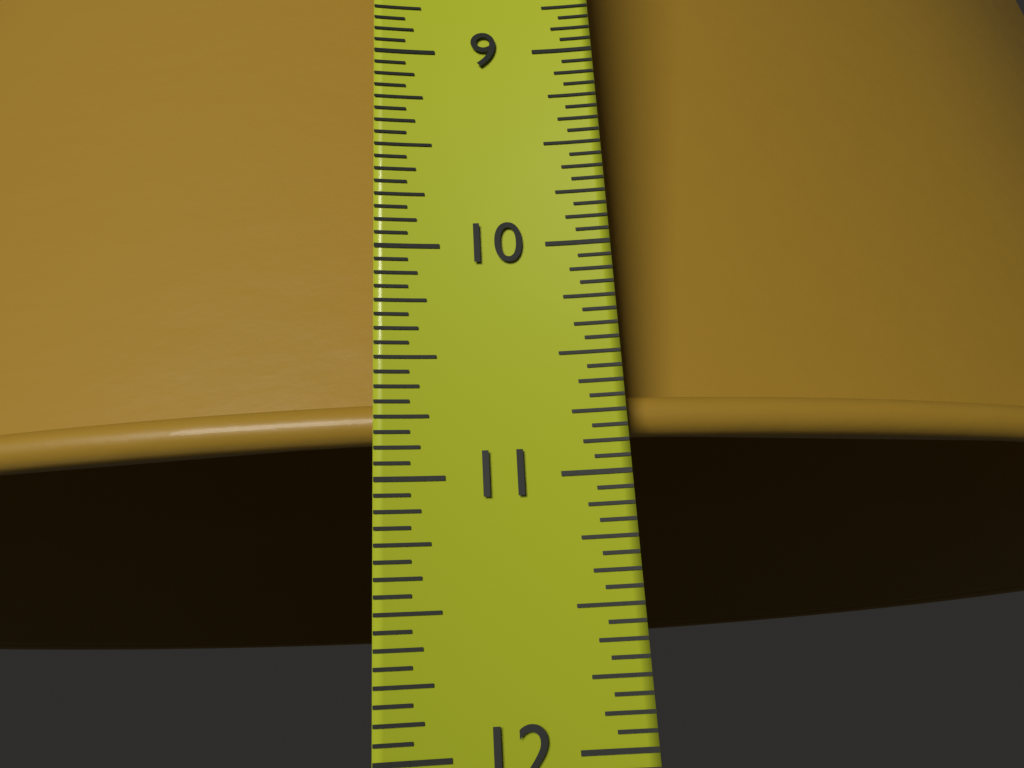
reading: 10.8125 in
